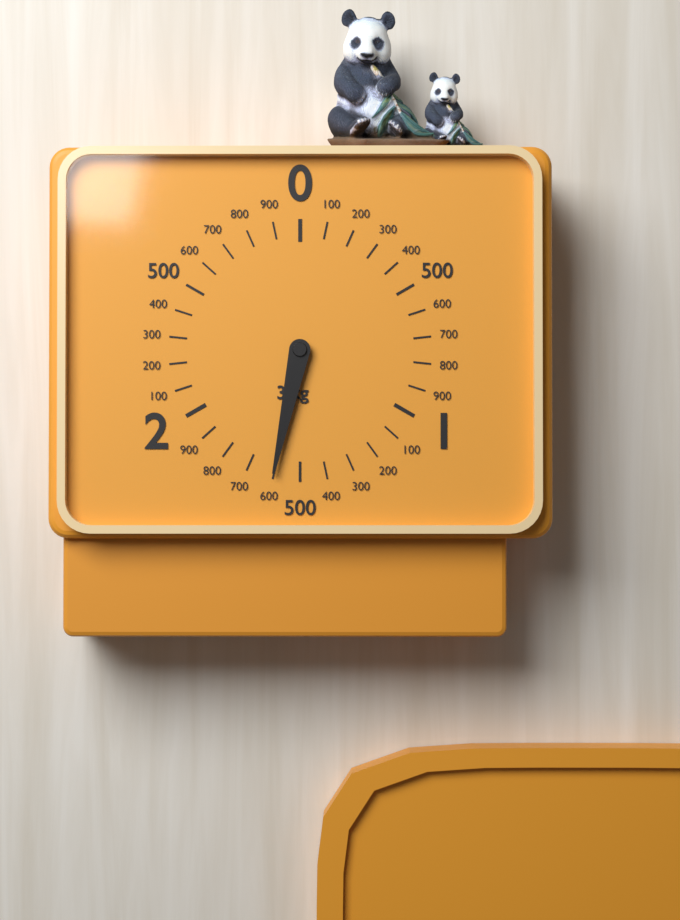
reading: 1.6 kg
